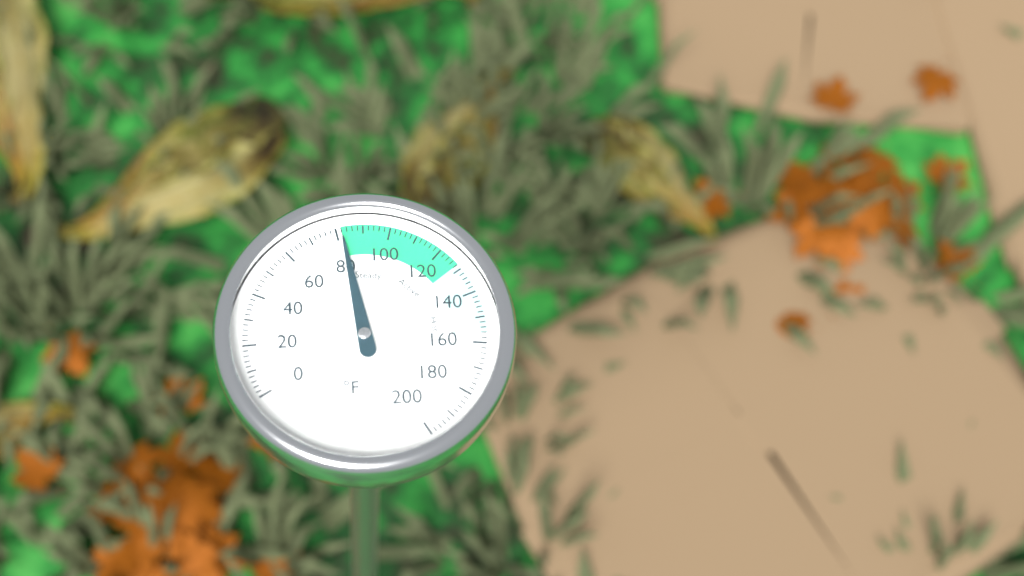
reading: 82 °F
